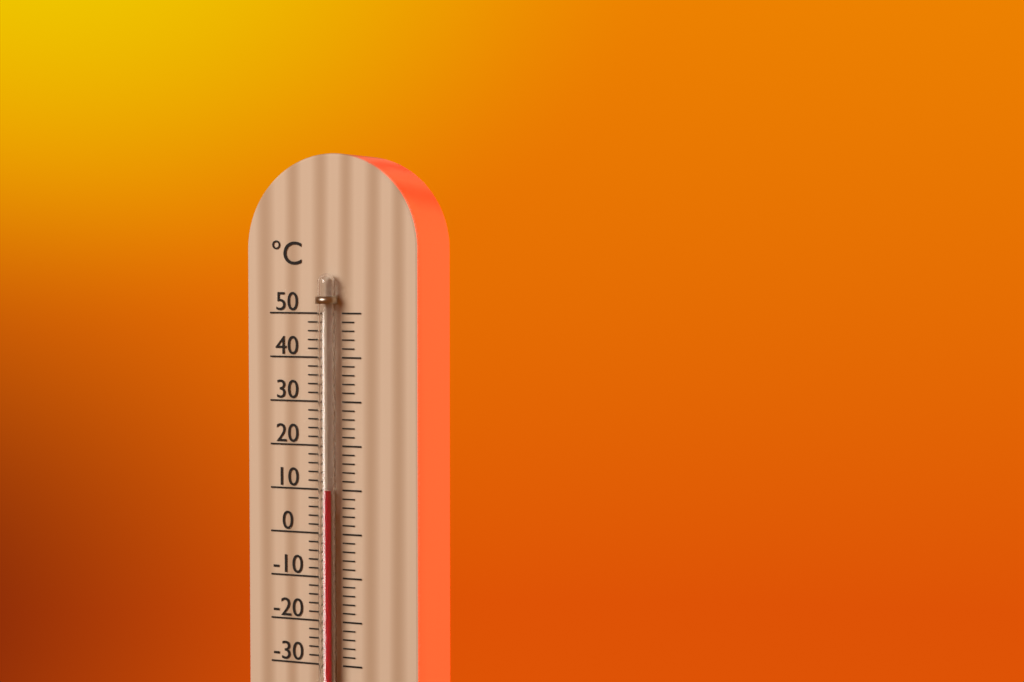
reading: 10 °C
